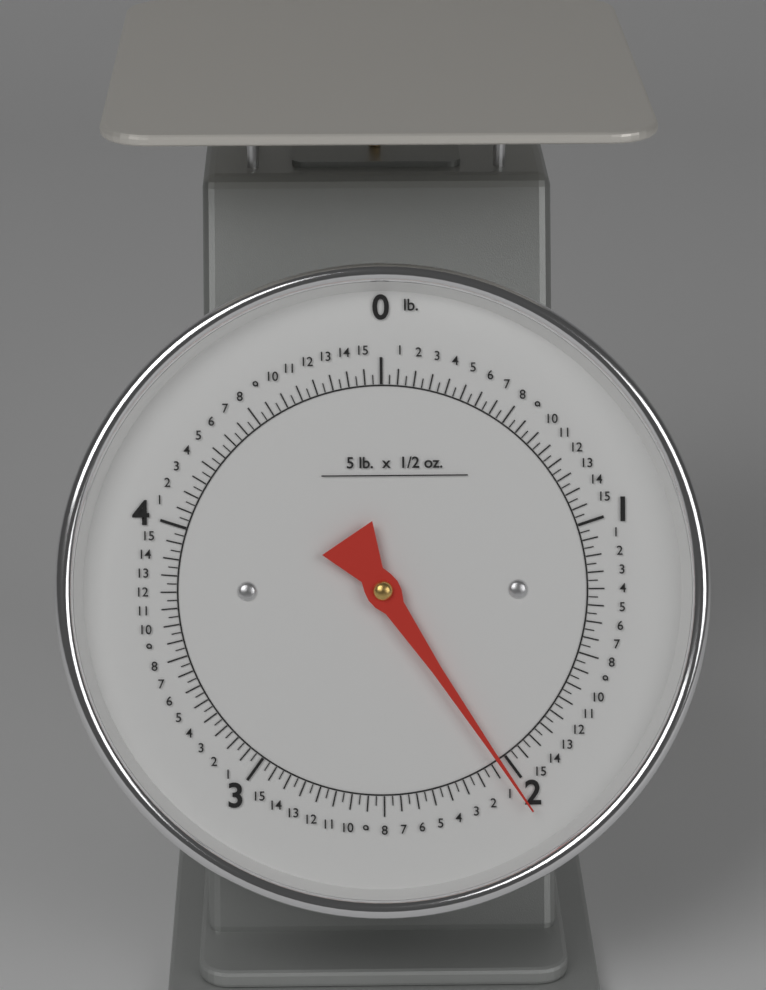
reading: 2.03125 lb
